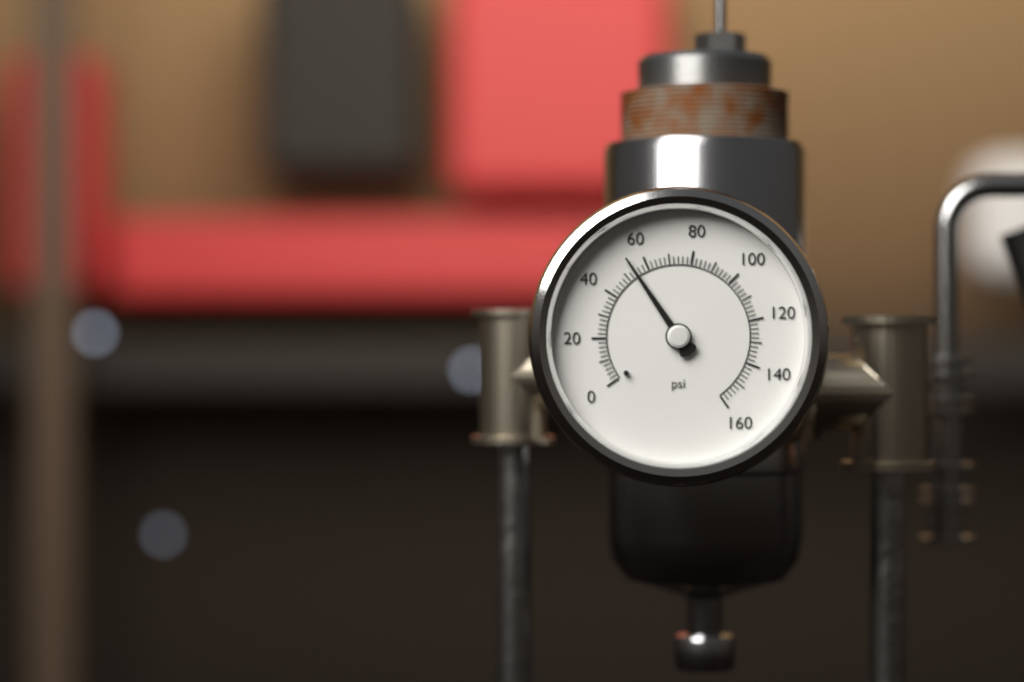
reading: 54 psi
